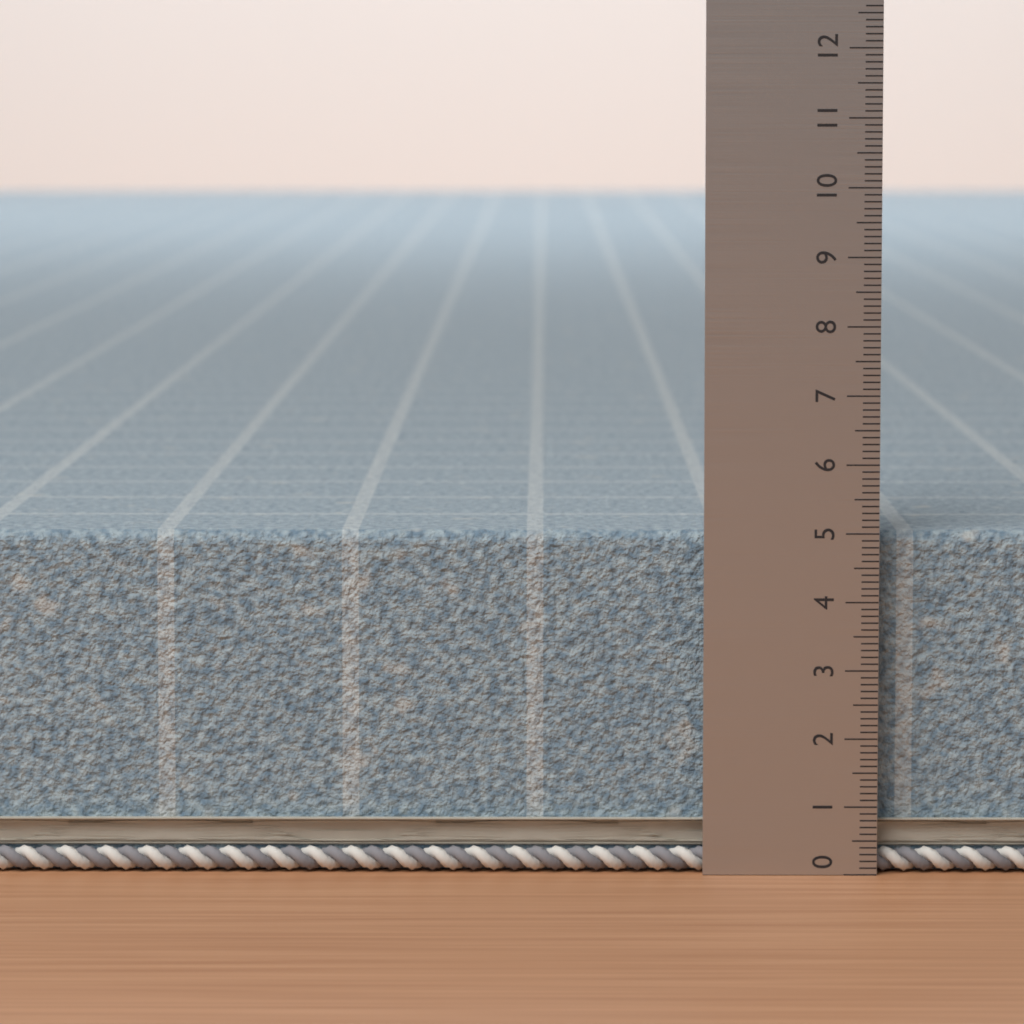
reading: 5.0 (no unit)
